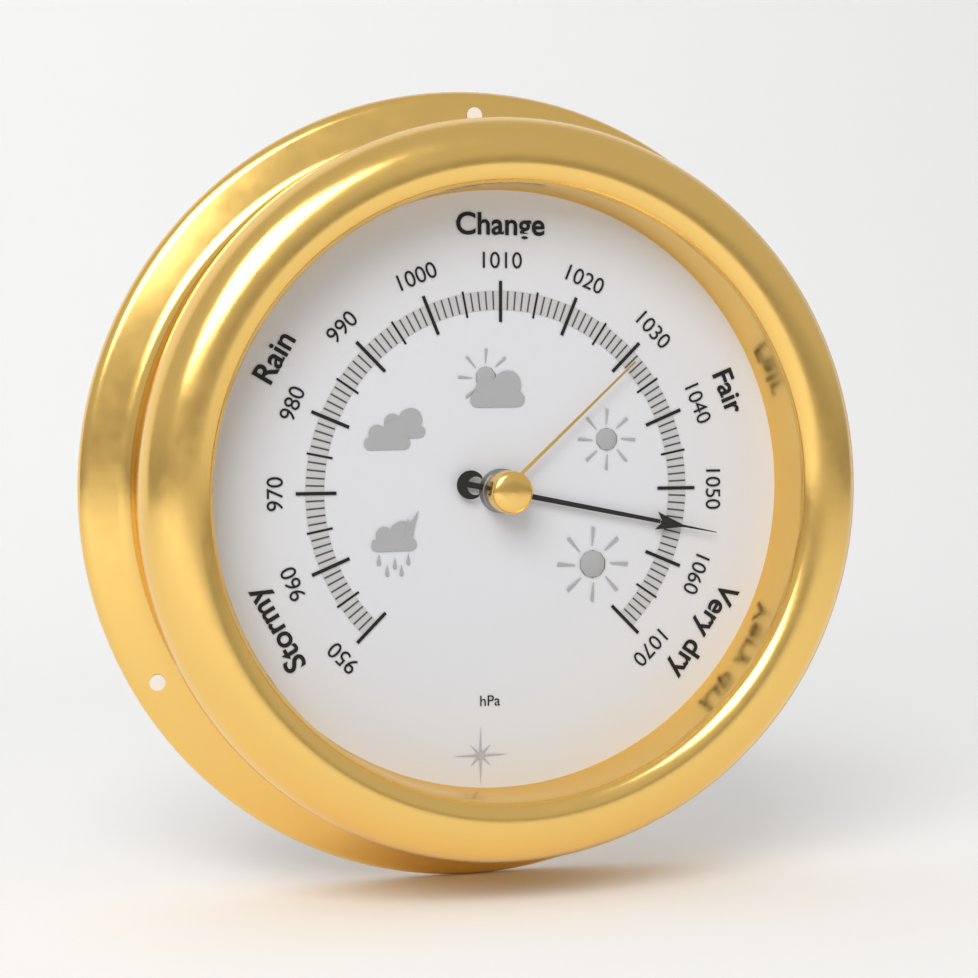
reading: 1055 hPa
